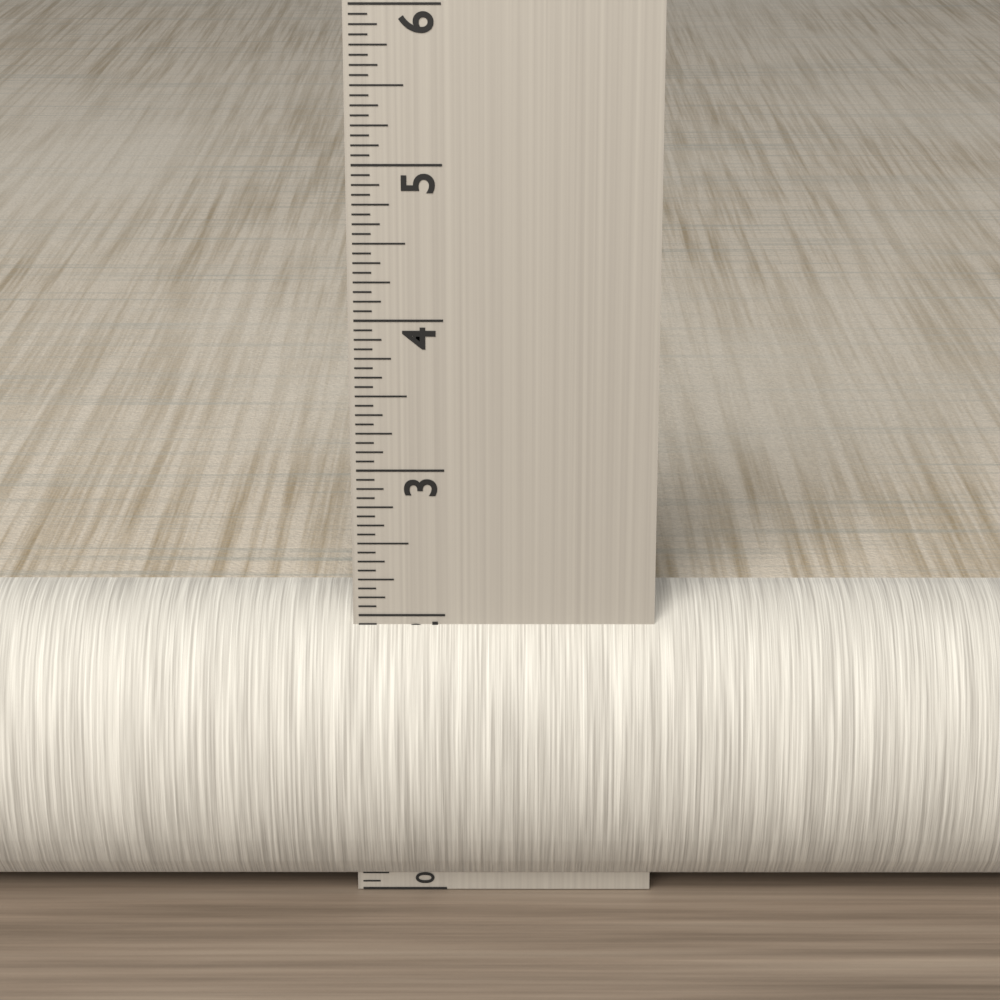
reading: 2.0625 in
